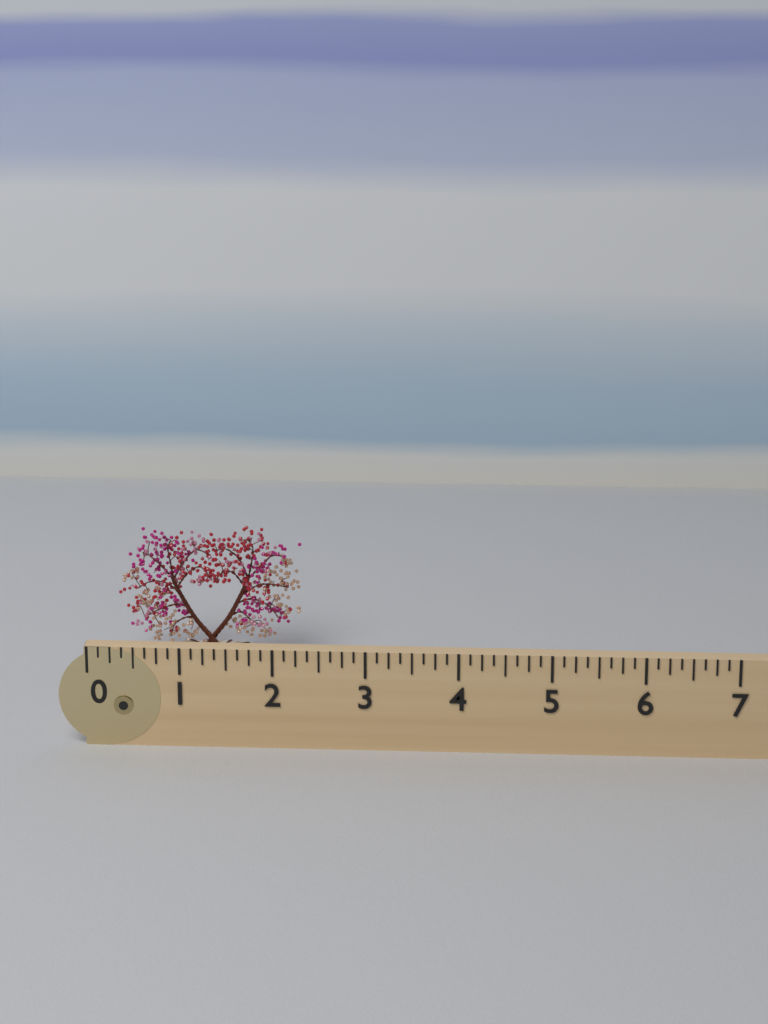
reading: 2.125 (no unit)
